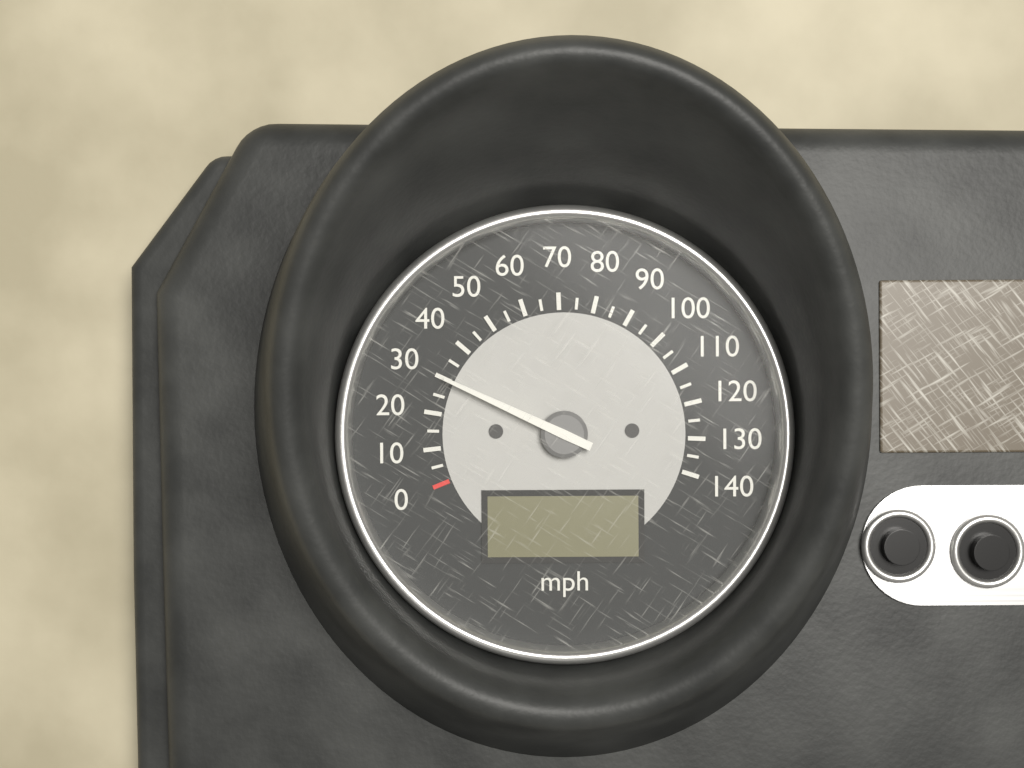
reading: 30 mph
